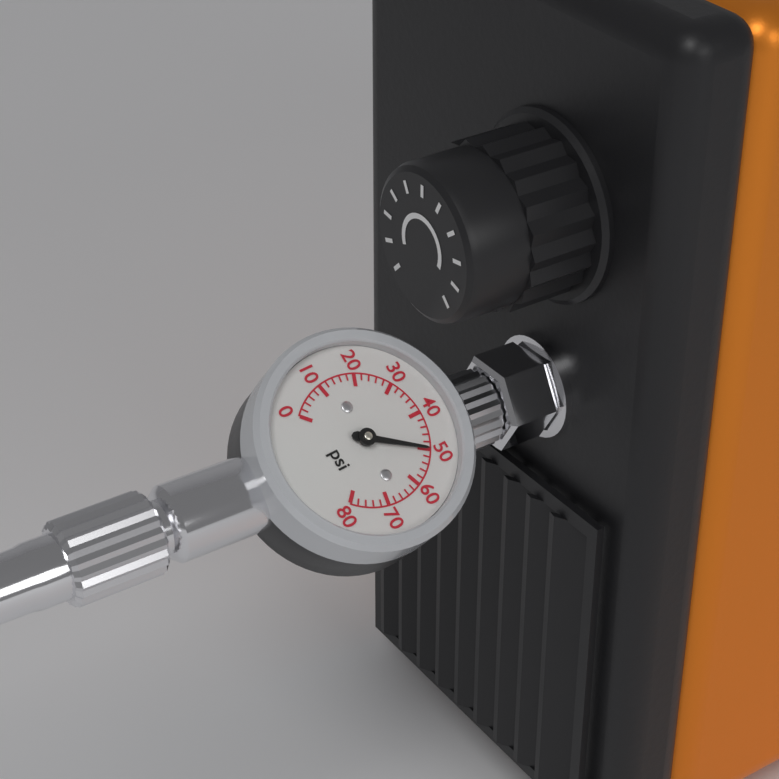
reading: 50 psi
